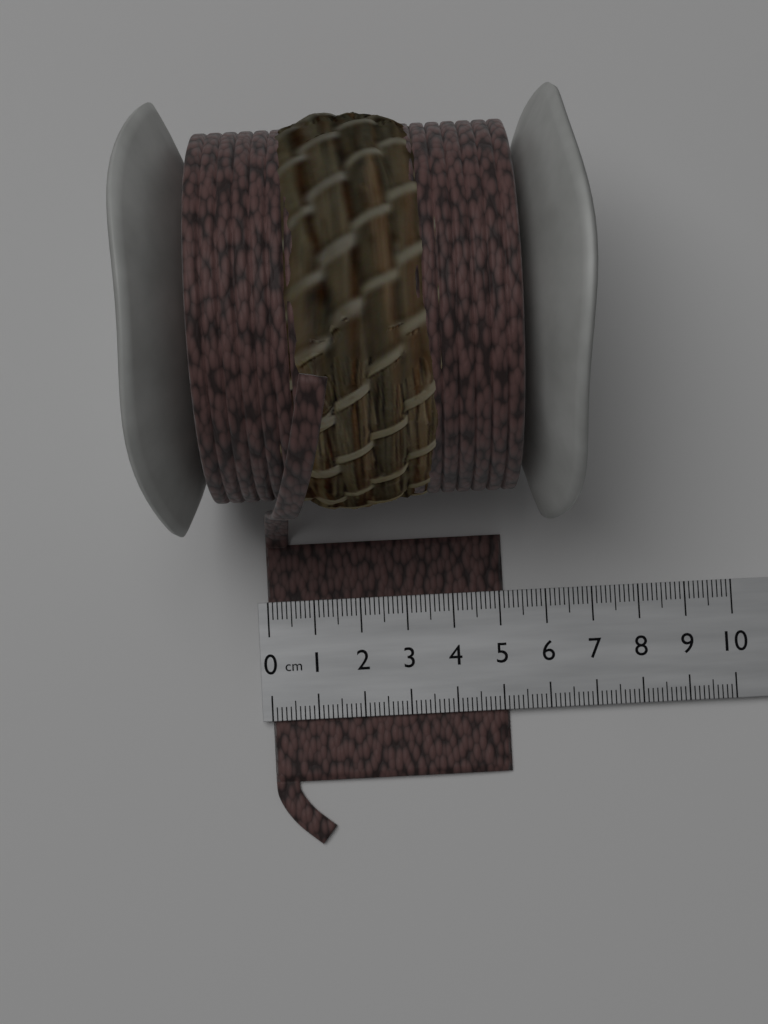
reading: 5.1 cm
